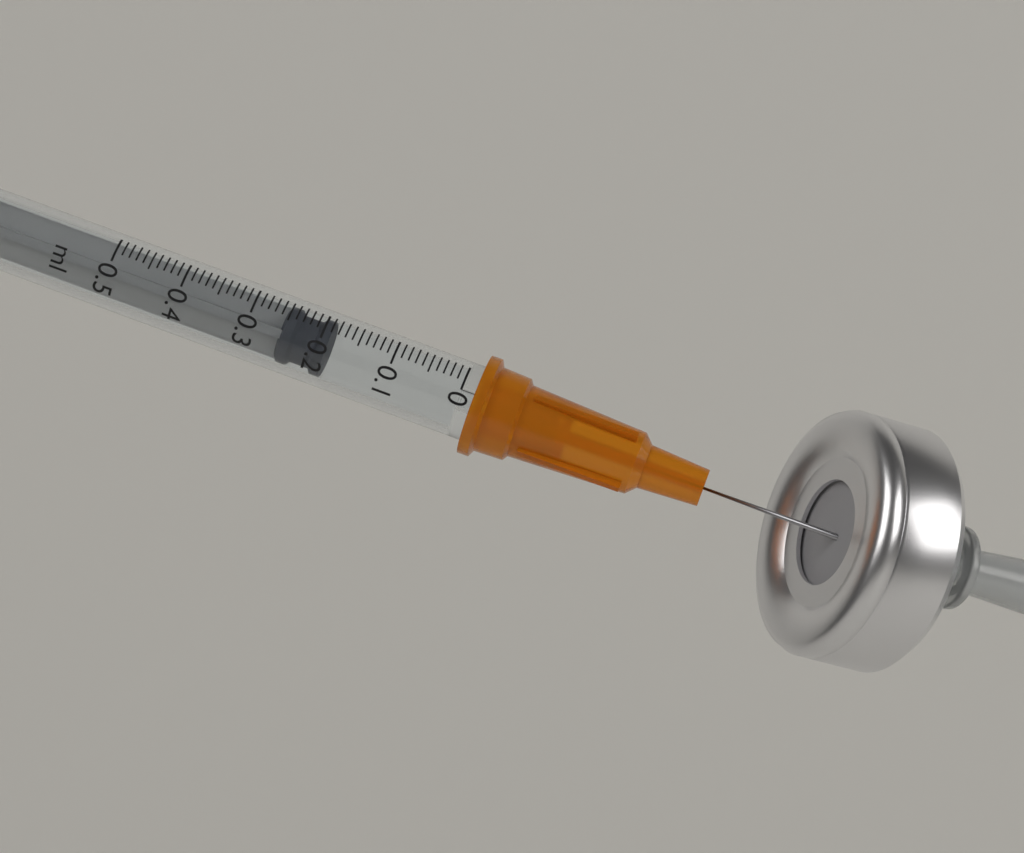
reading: 0.19 ml
